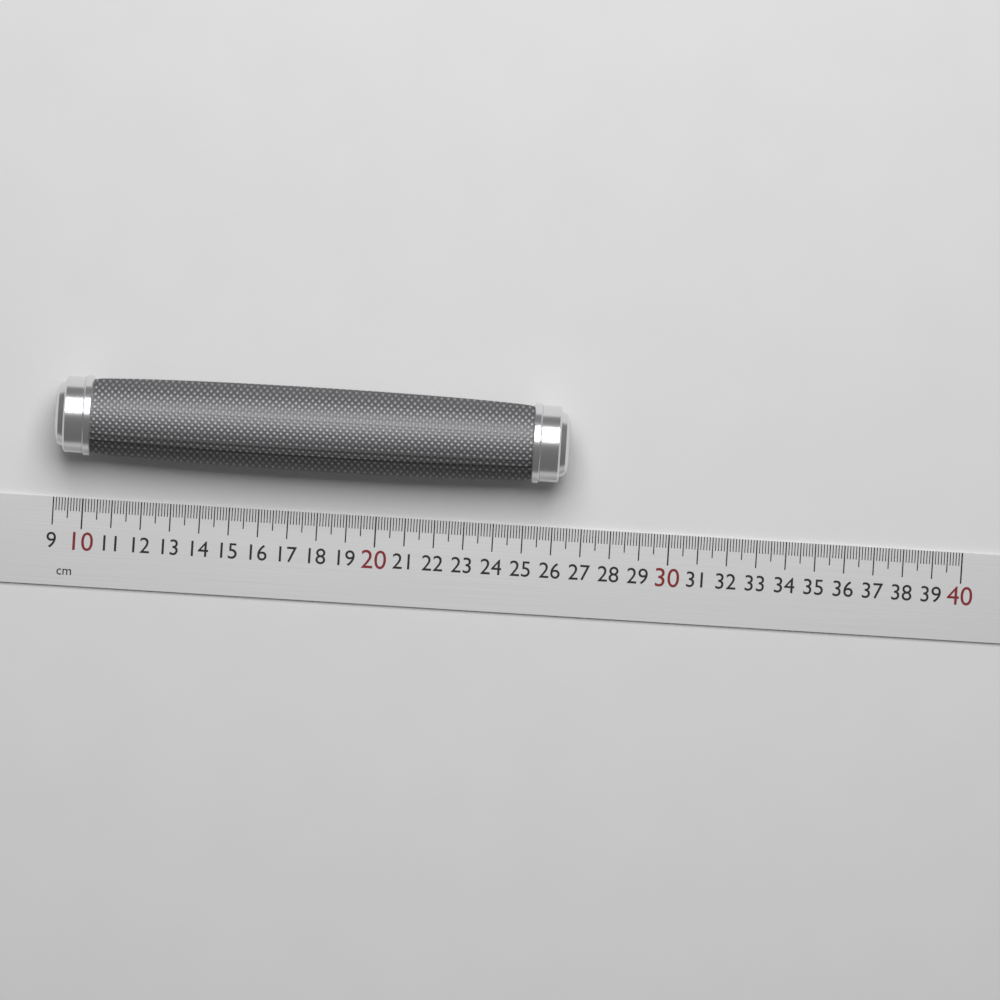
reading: 26.4 cm
